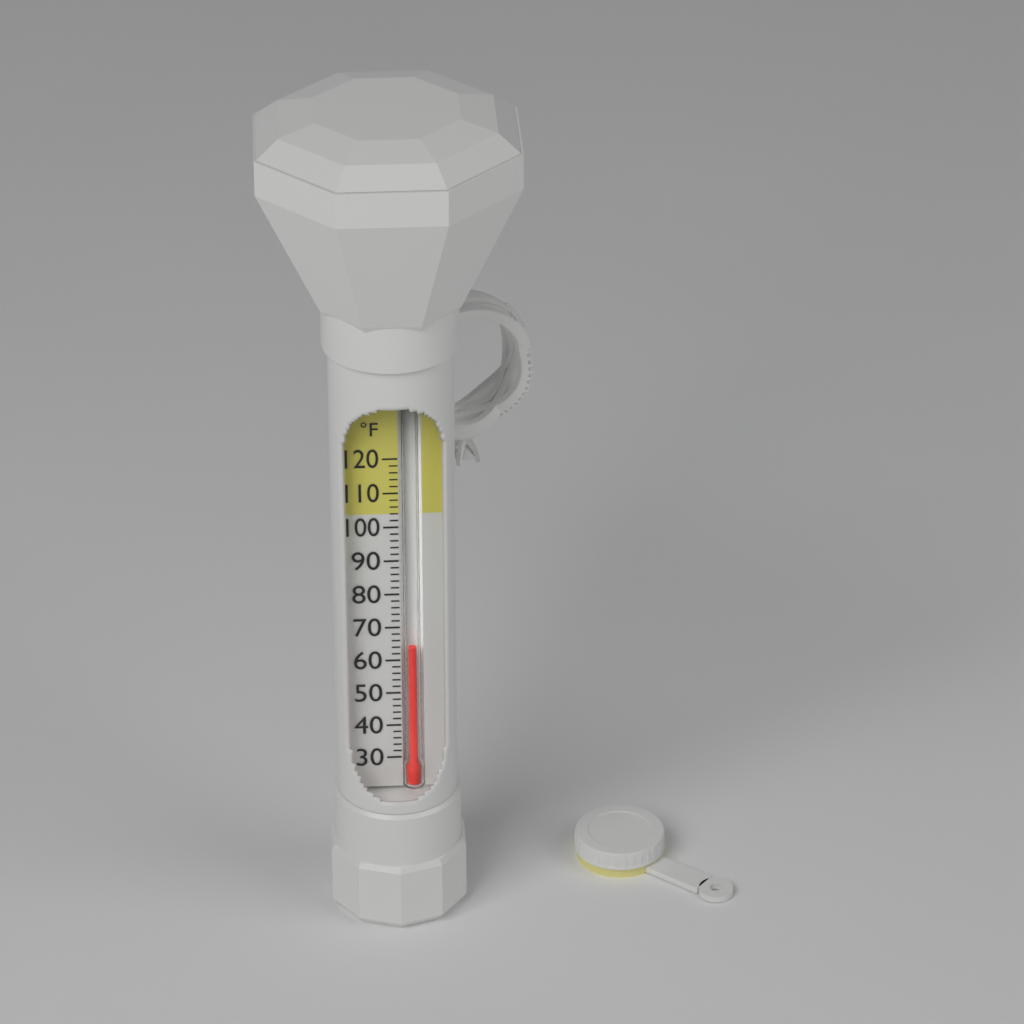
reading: 64 °F
